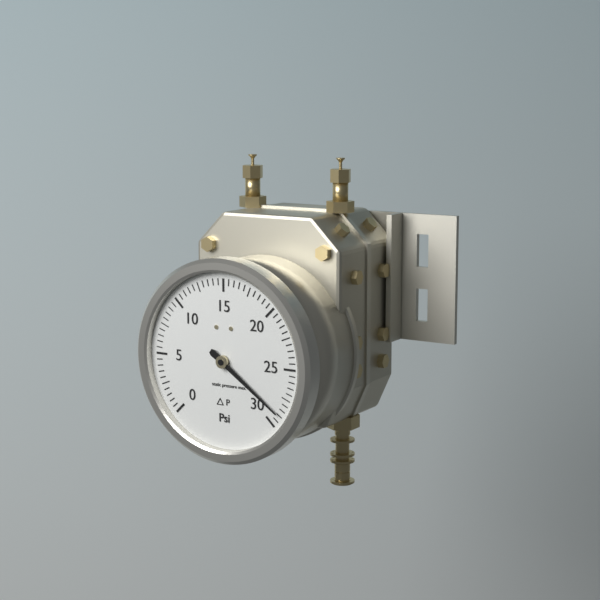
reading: 29.0 psi
